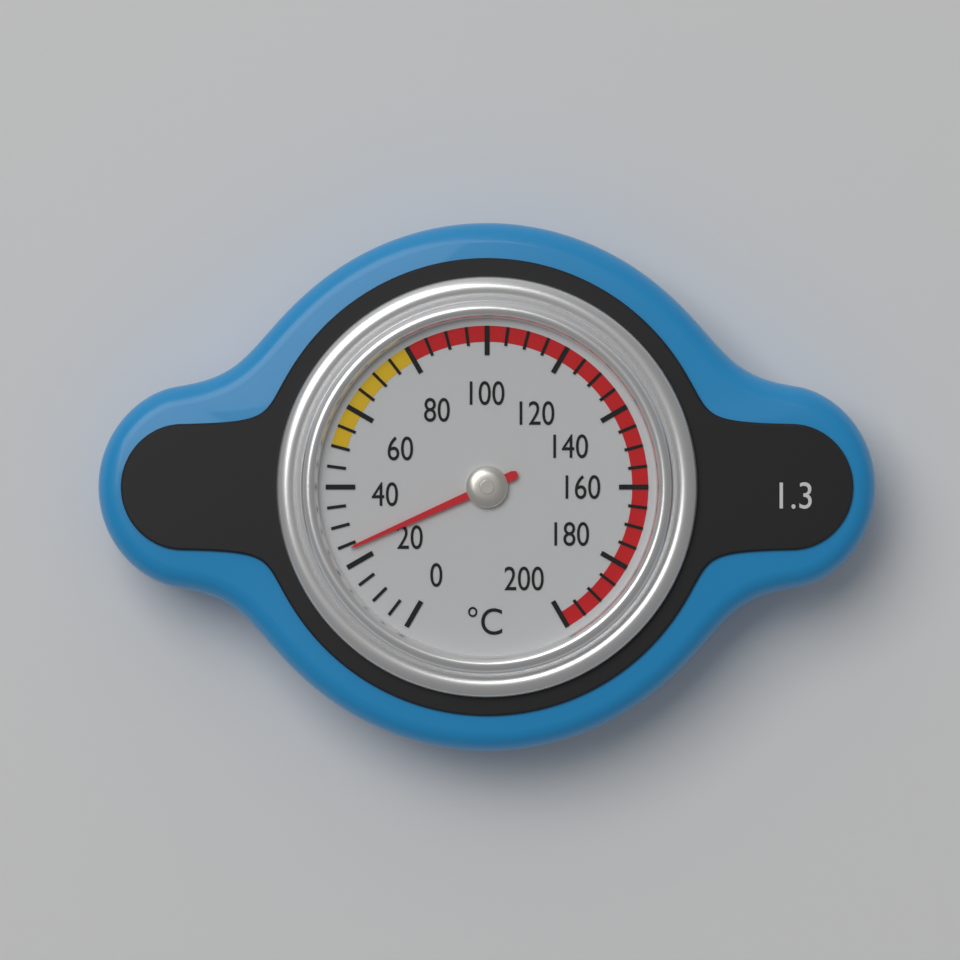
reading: 24 °C
